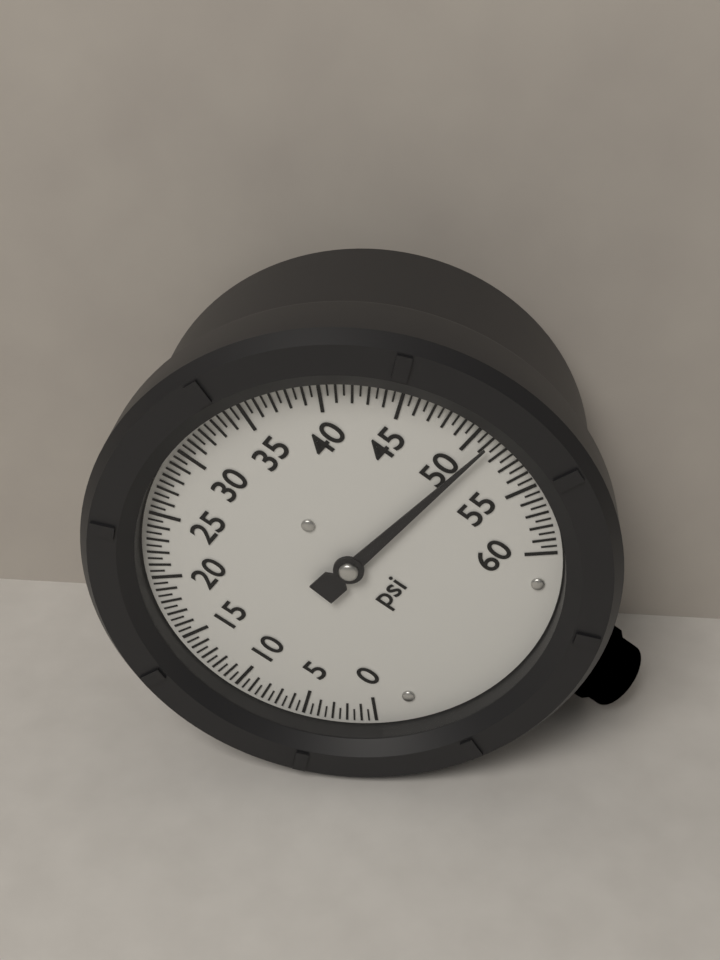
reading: 51.0 psi
